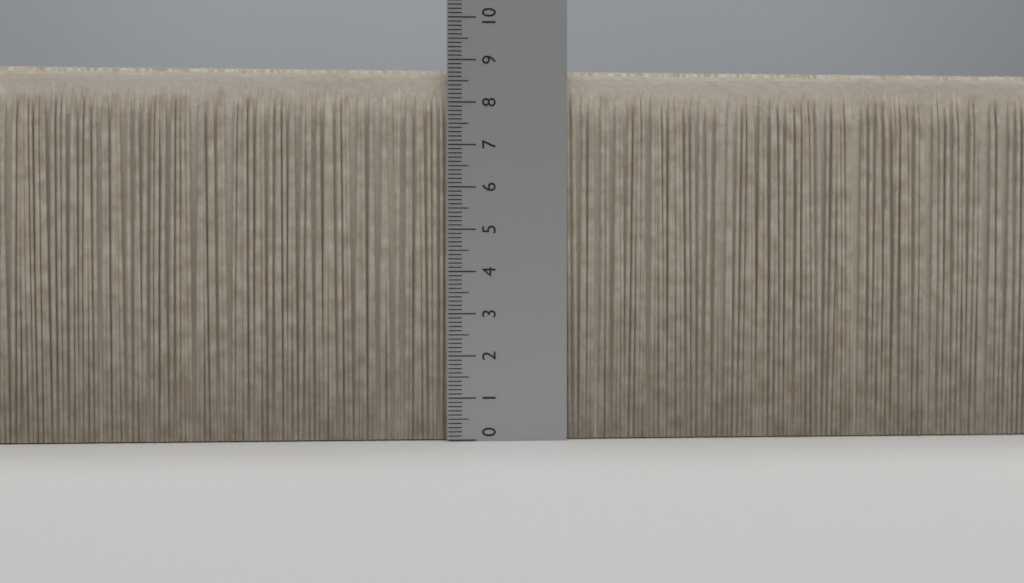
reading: 8.8 (no unit)
